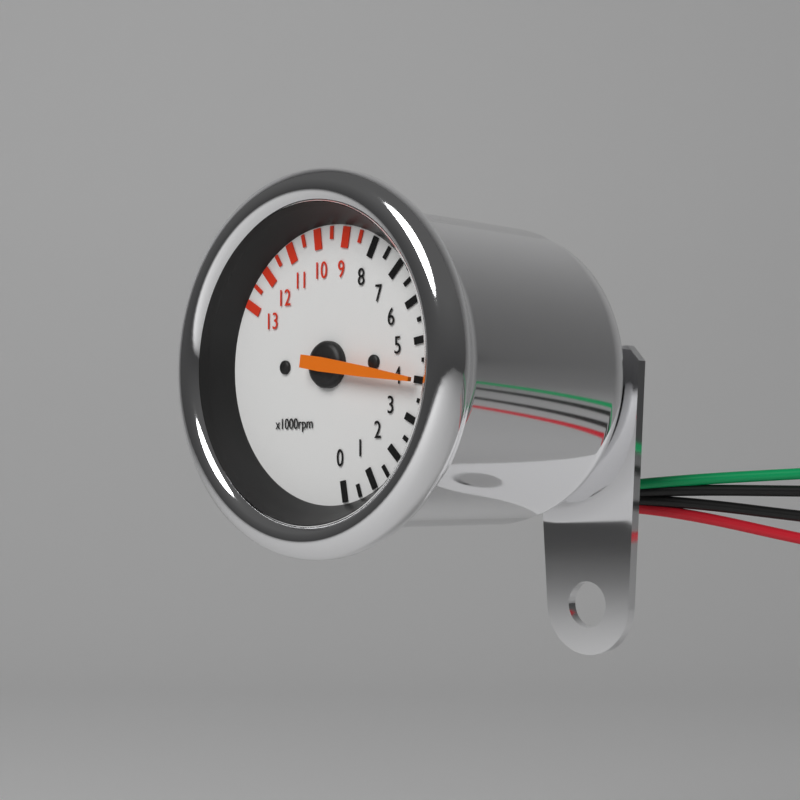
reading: 4000 rpm
